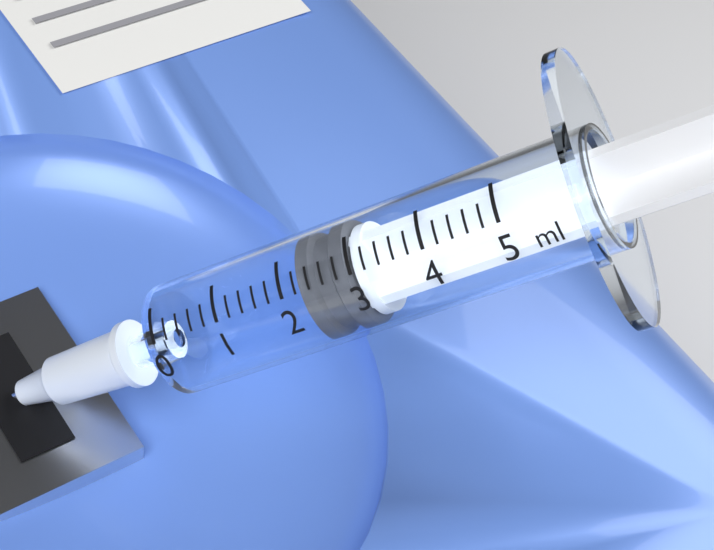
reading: 2.2 ml
